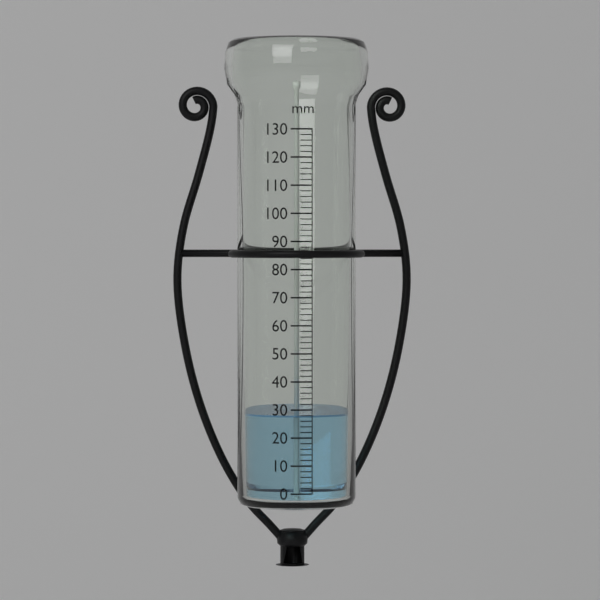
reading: 28 mm
